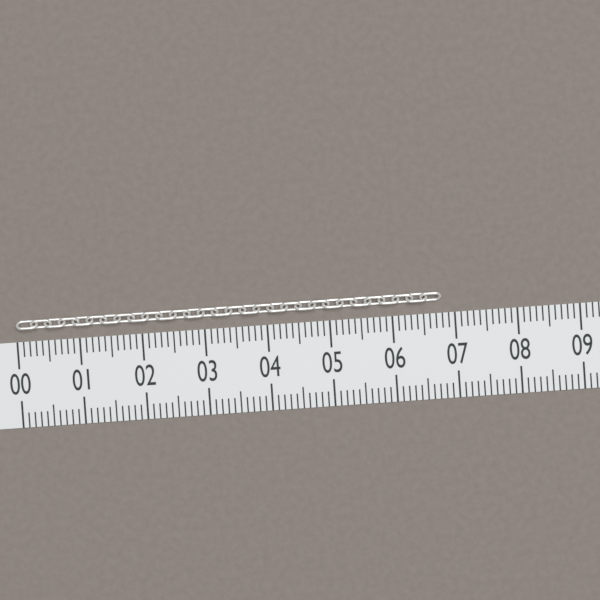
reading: 6.8 (no unit)
